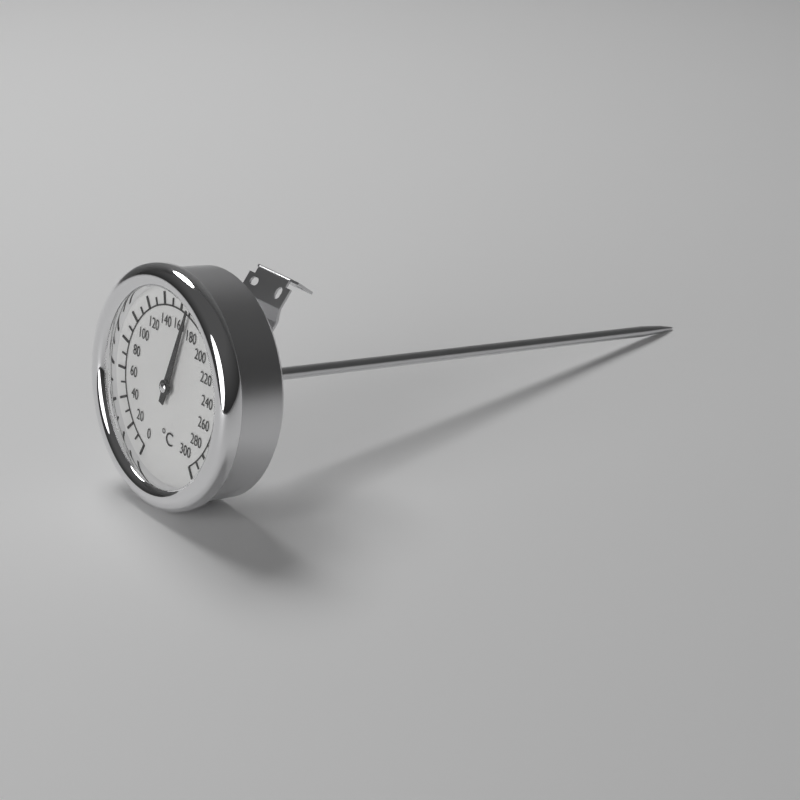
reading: 170 °C
